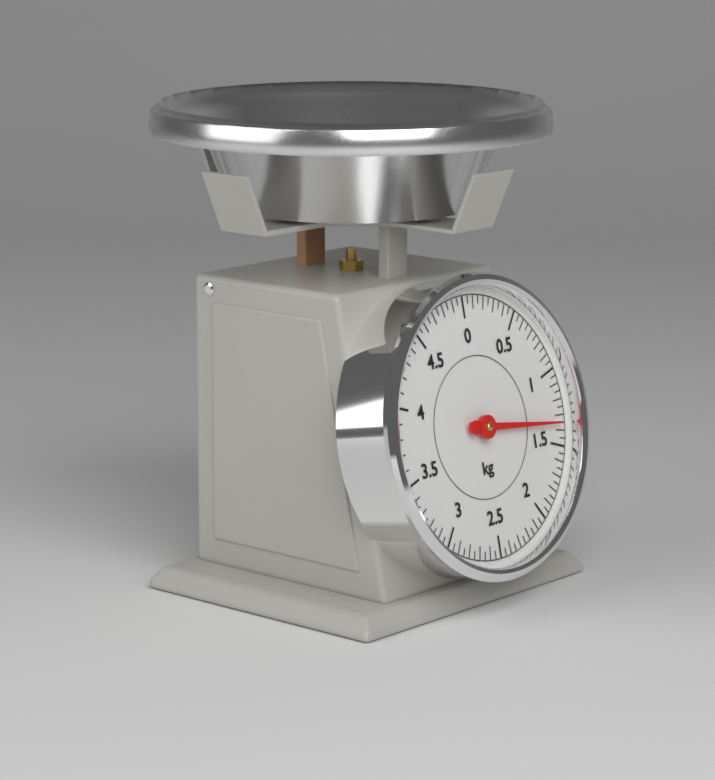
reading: 1.35 kg
